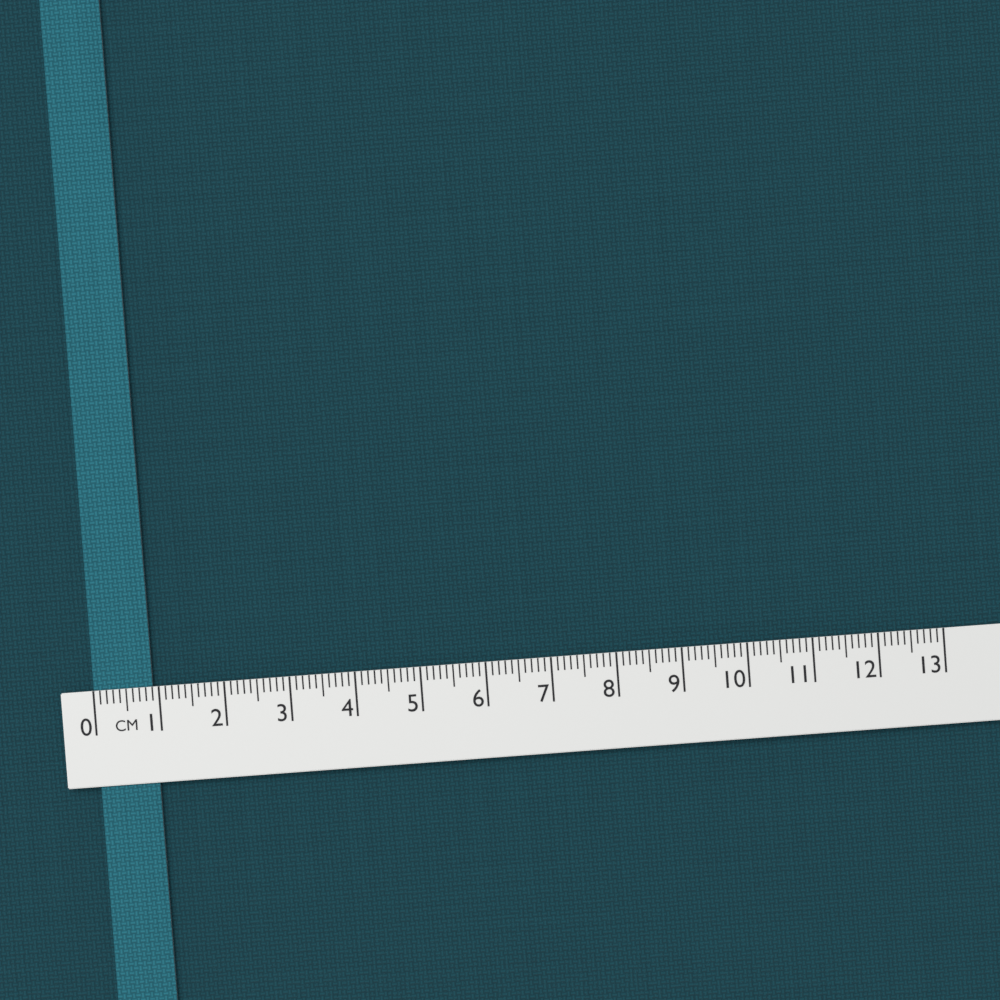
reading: 0.9 cm
